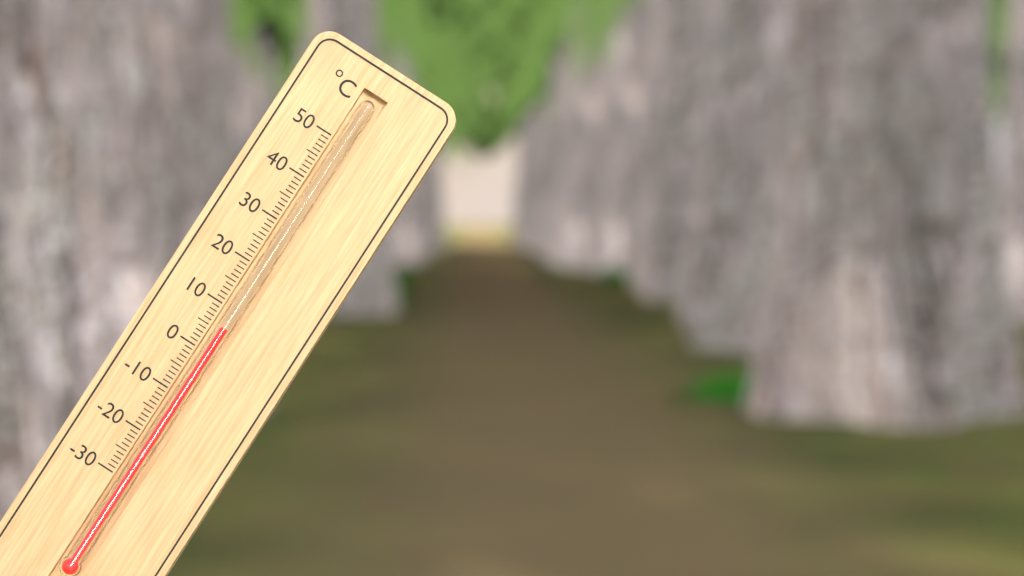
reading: 6 °C
